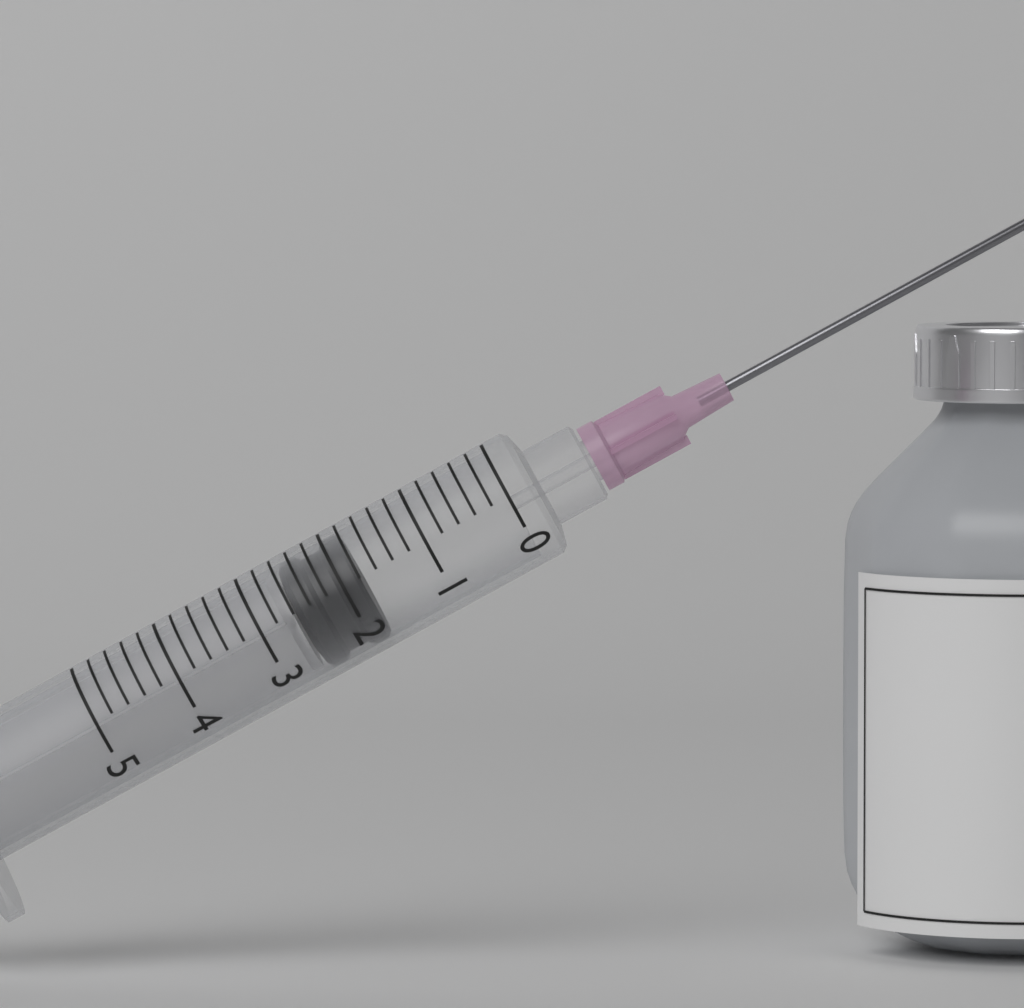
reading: 1.8 (no unit)
